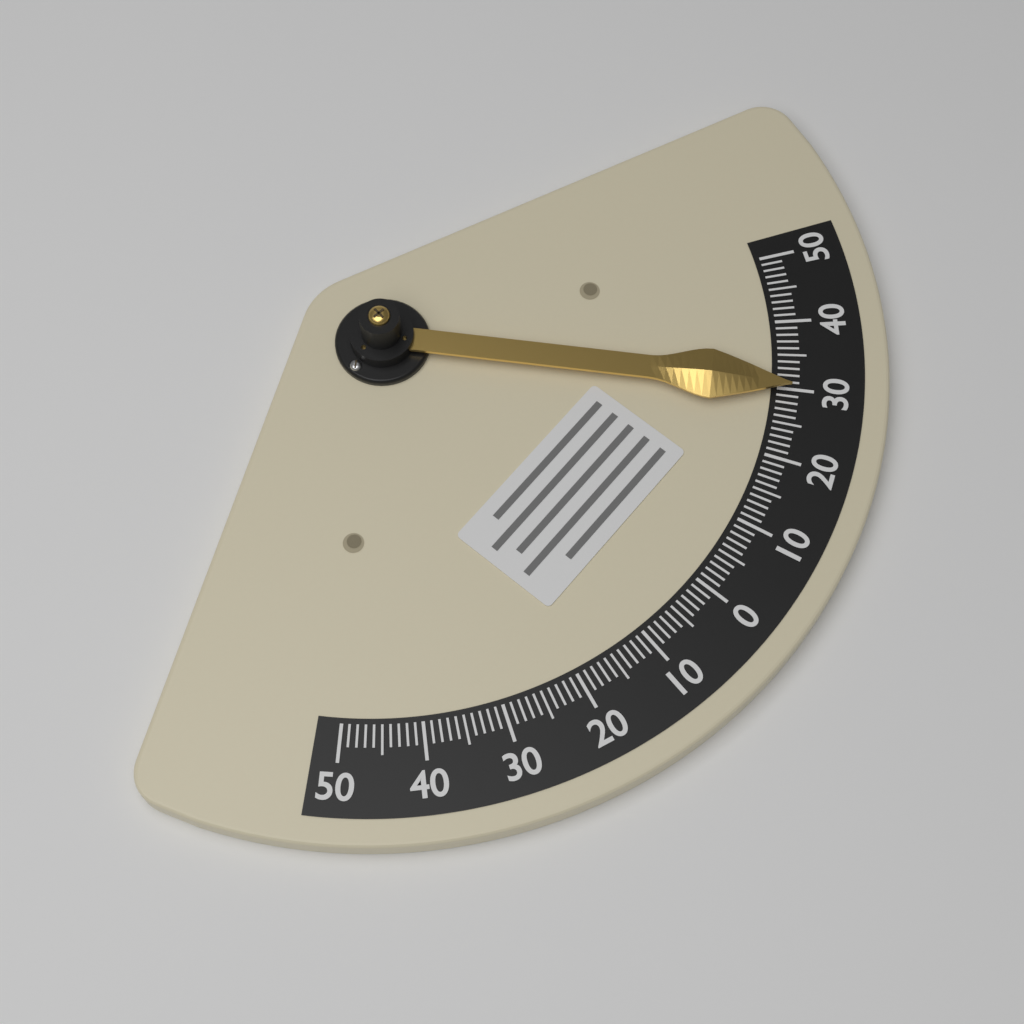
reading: 30 (no unit)
